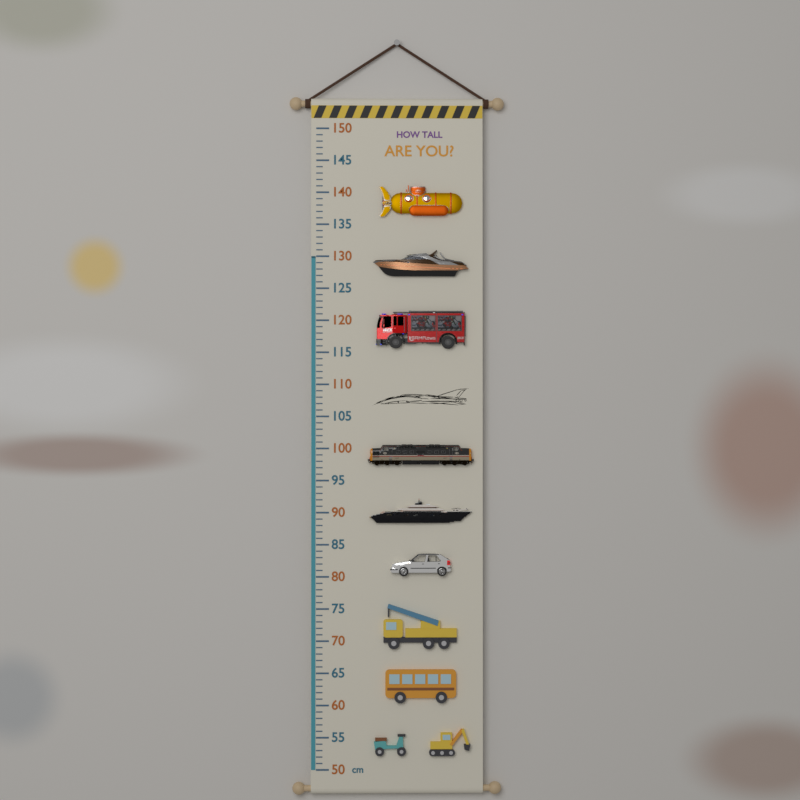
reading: 130 cm
